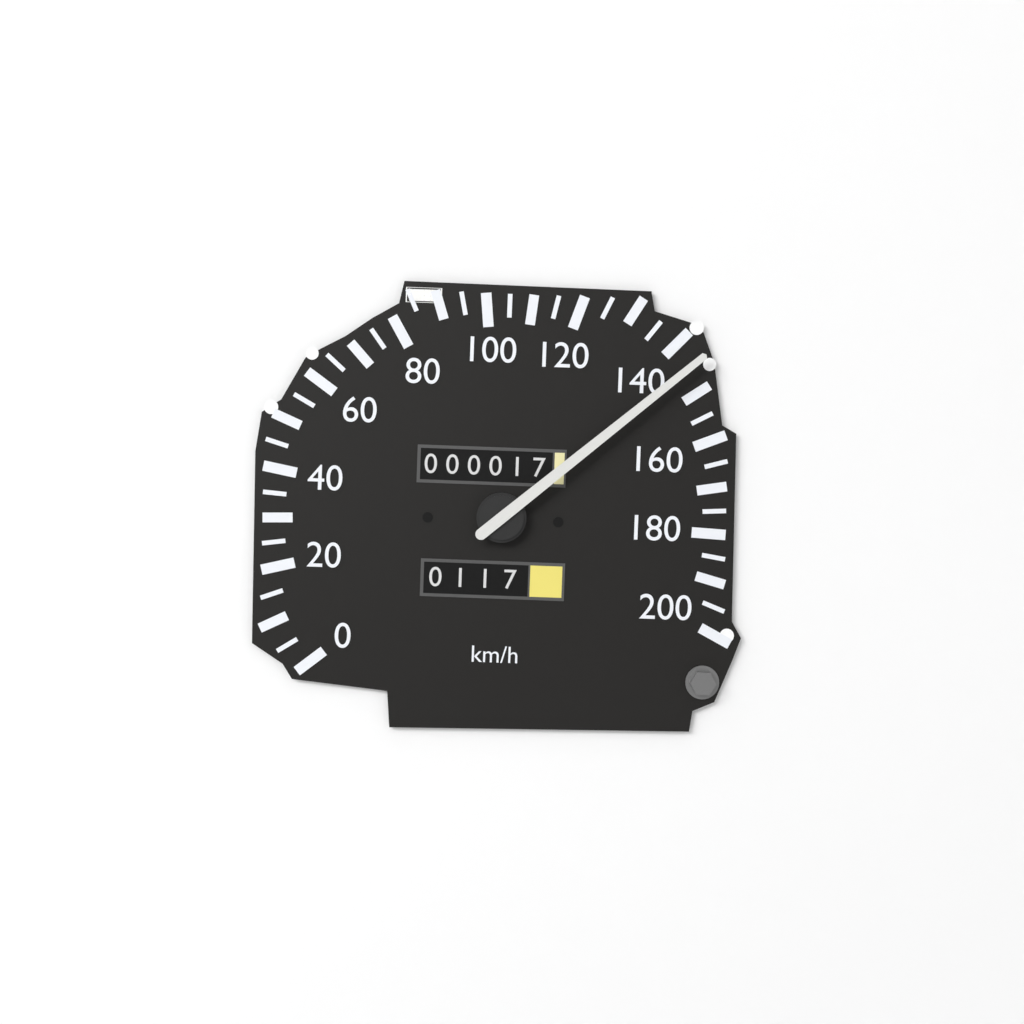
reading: 145 km/h
